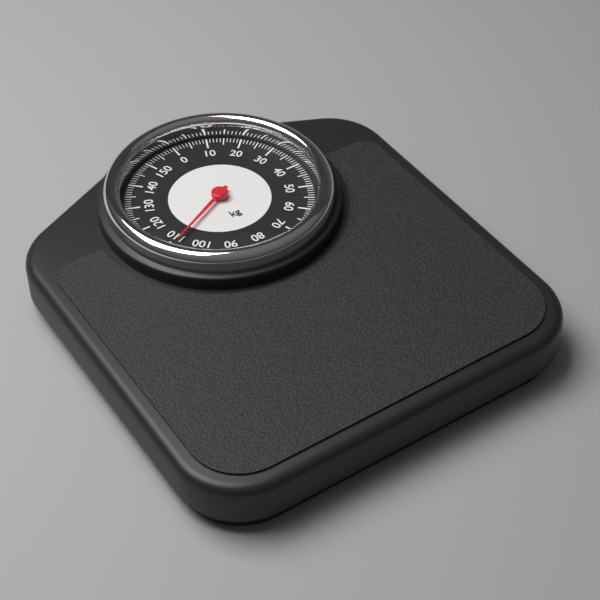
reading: 108 kg
